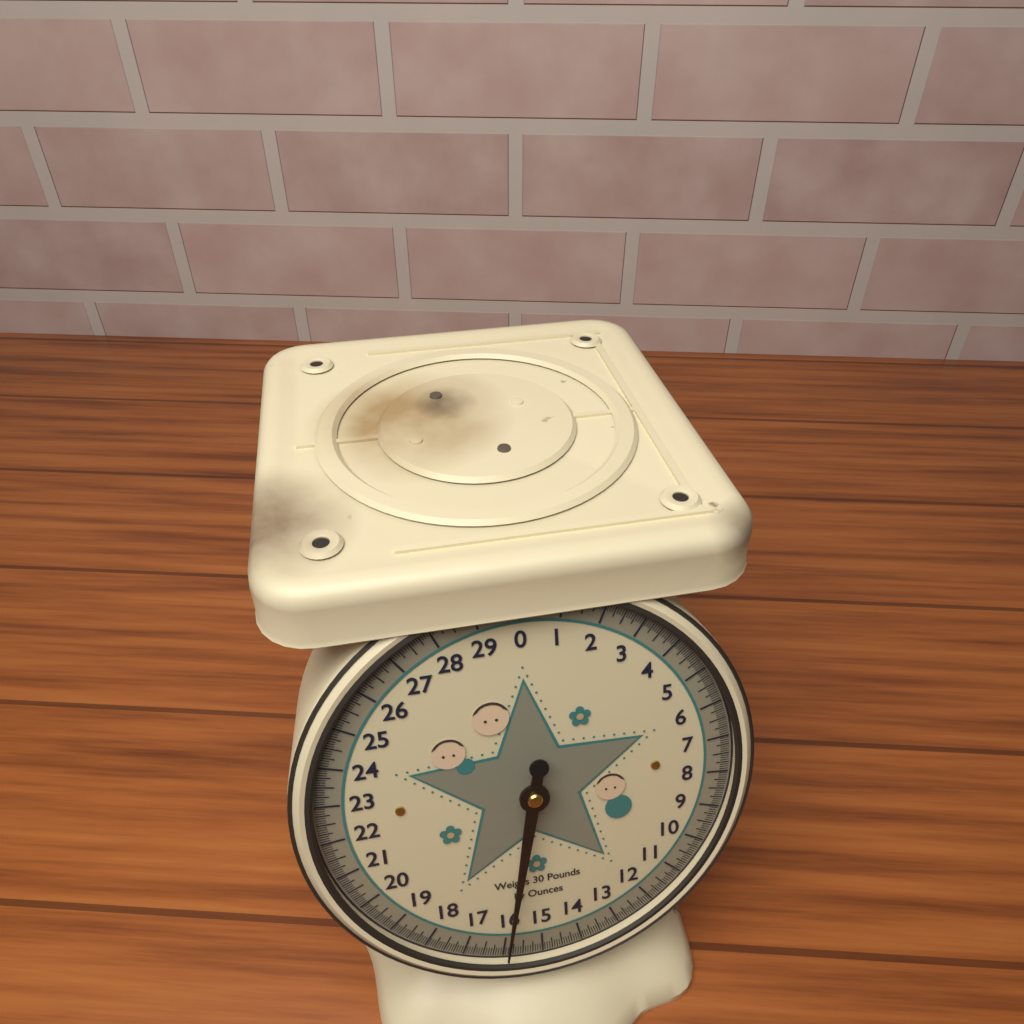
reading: 15.9375 lb
